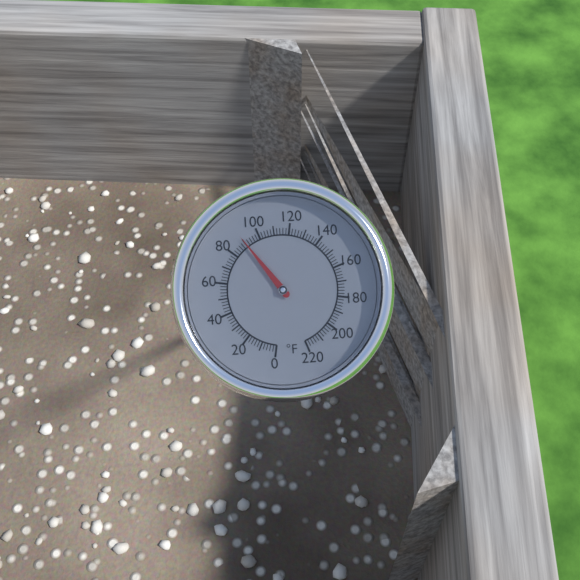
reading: 90 °F
